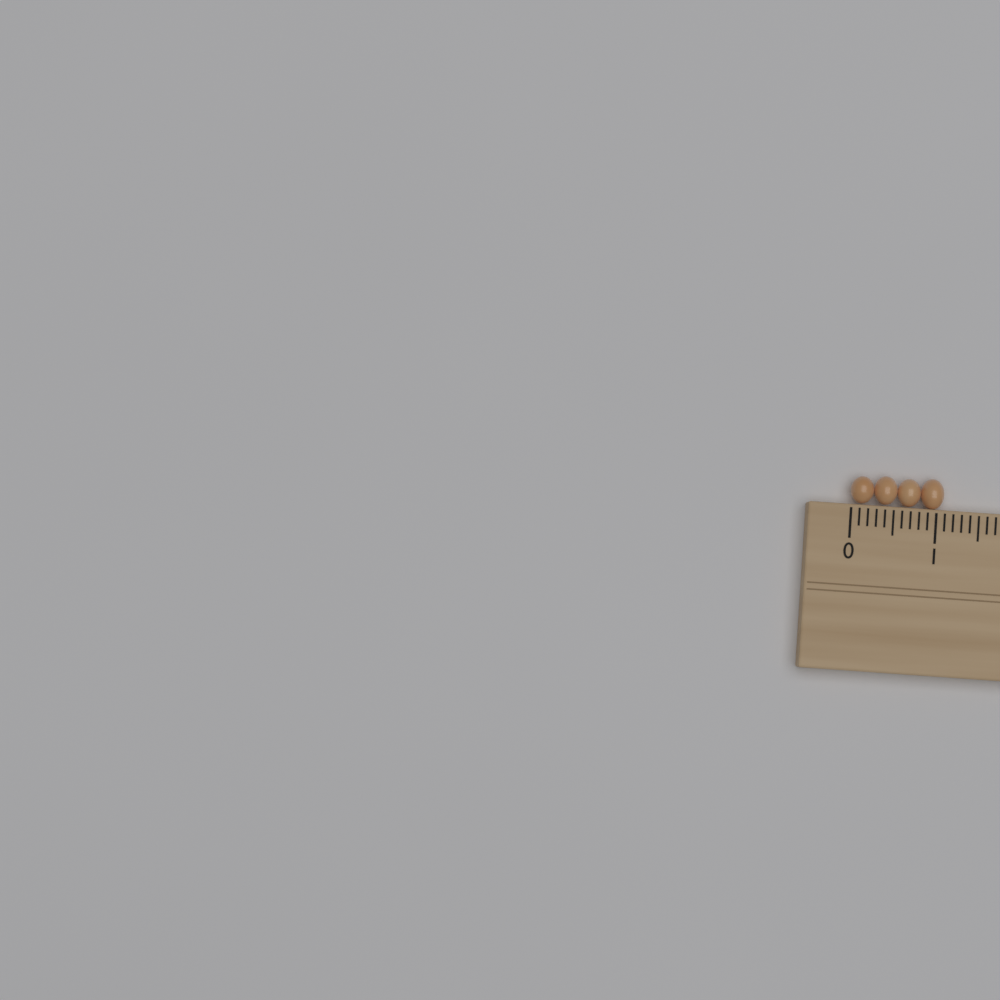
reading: 1.1 cm
